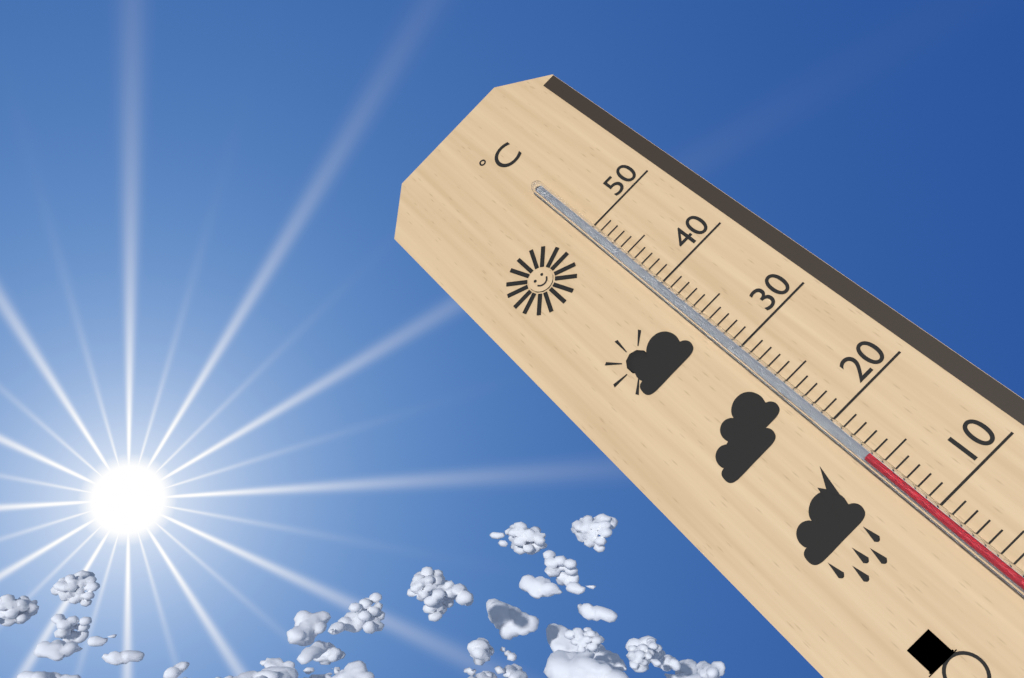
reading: 16 °C
